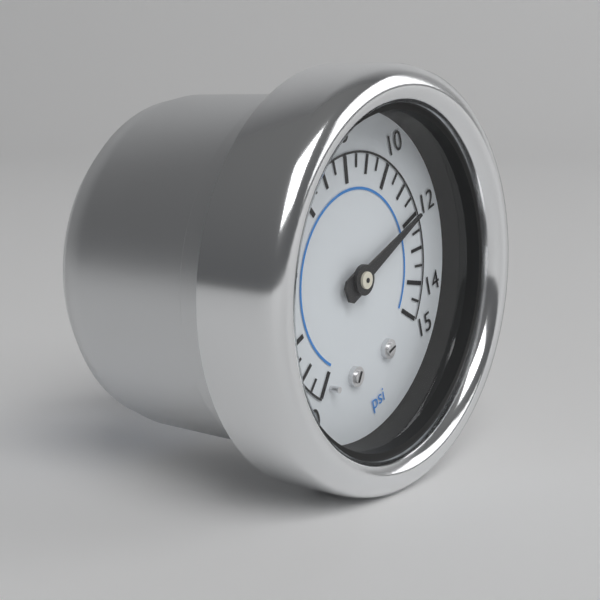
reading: 12.0 psi
